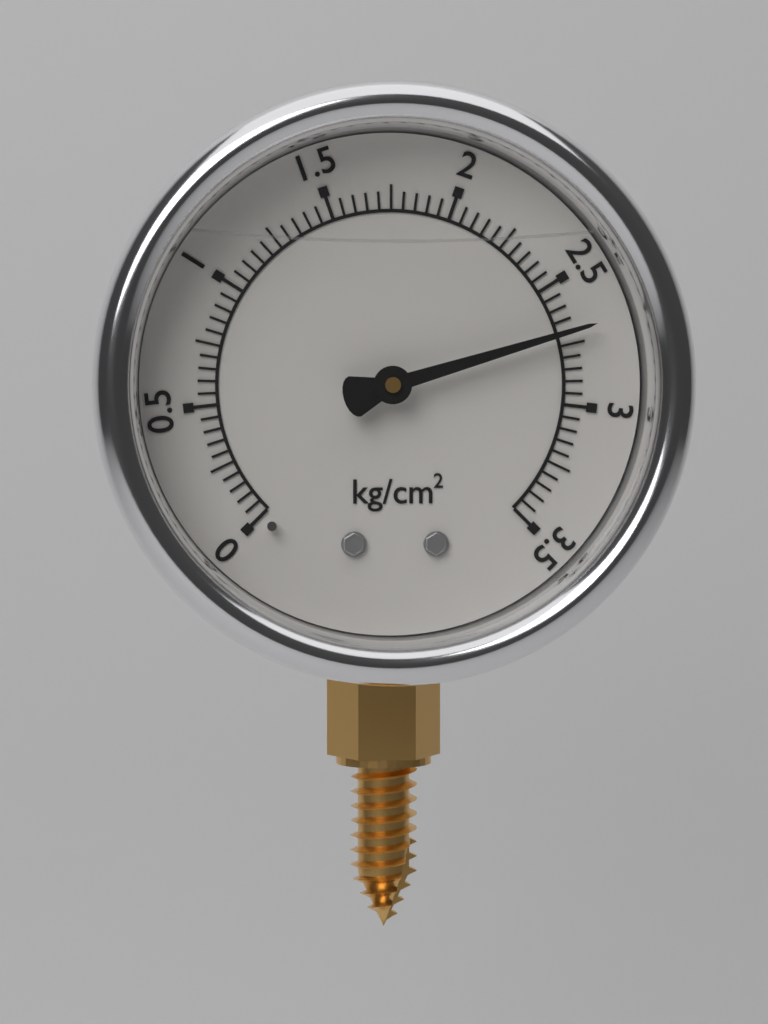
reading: 2.70 kg/cm²
